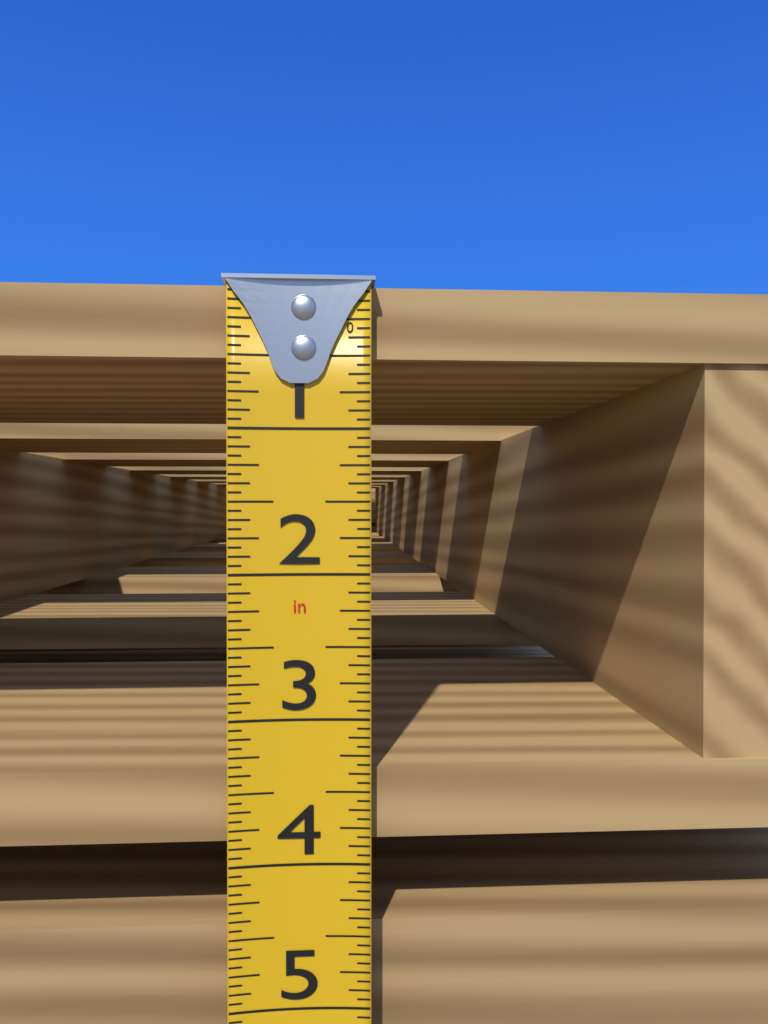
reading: 3.8750 in
